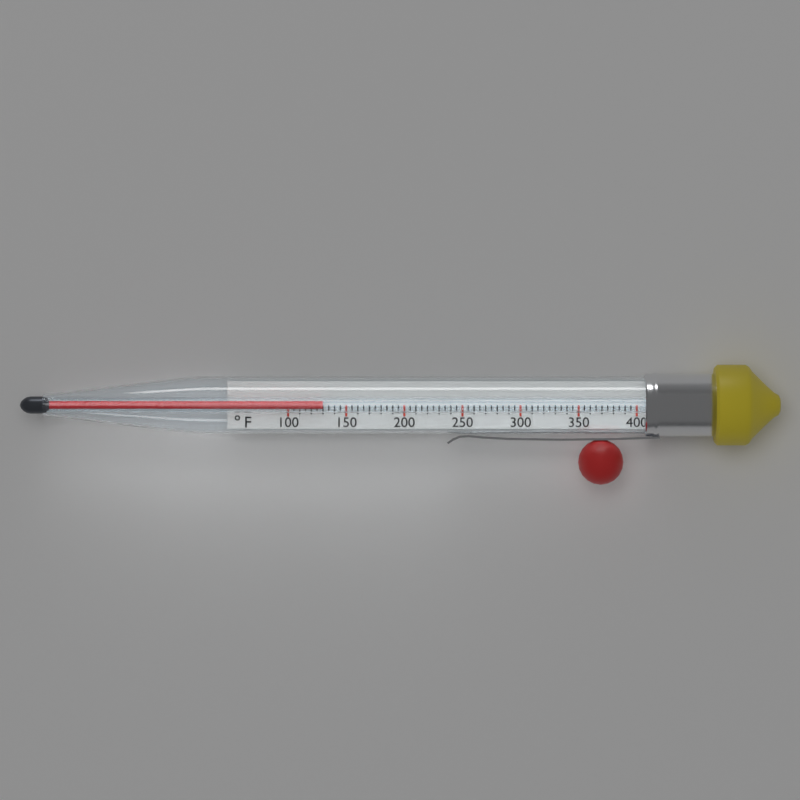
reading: 130 °F
